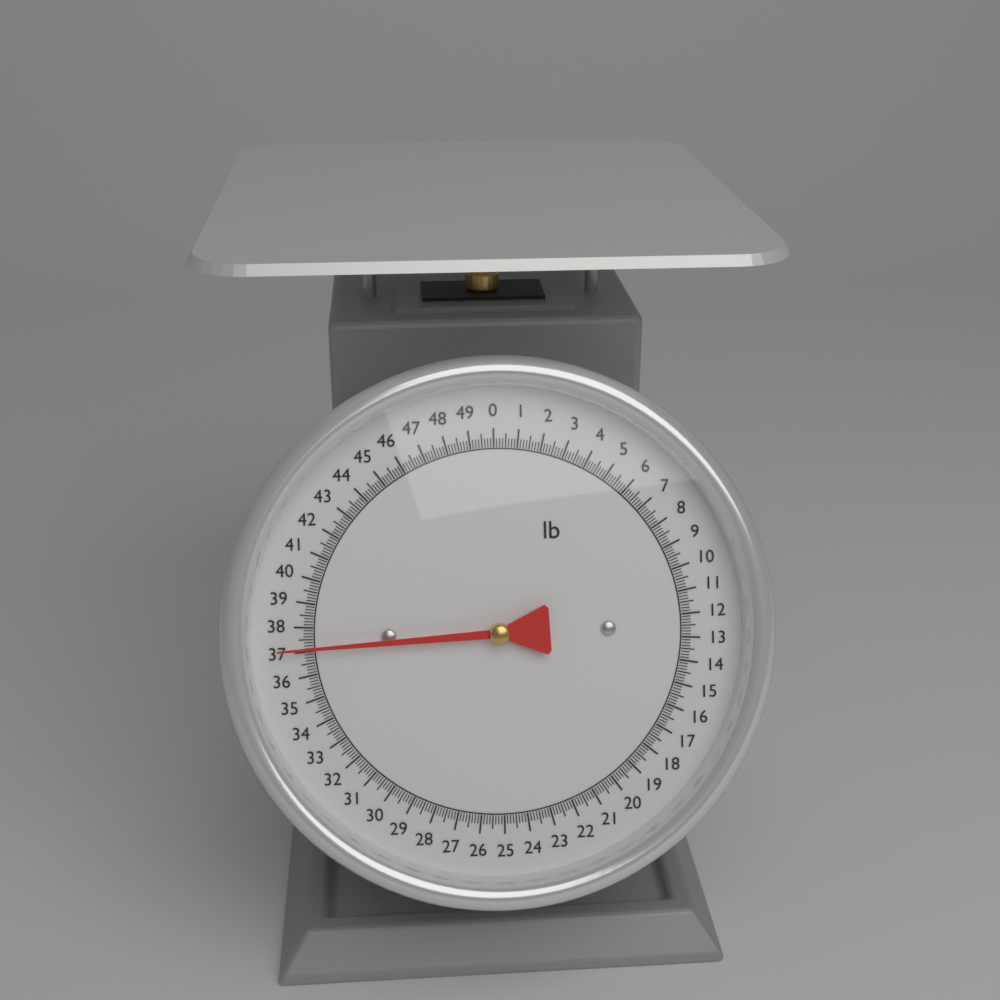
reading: 37.125 lb
